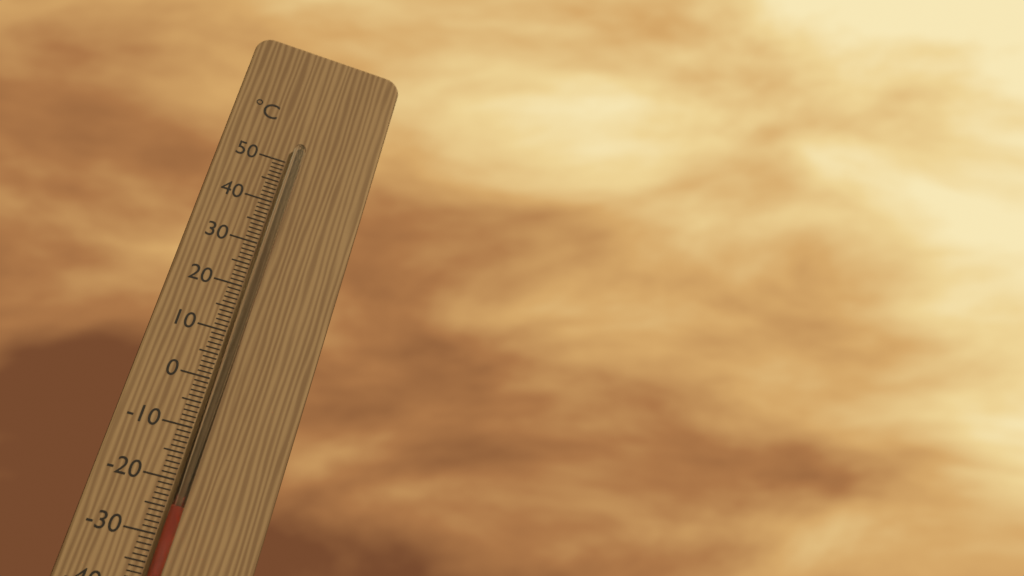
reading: -25 °C
